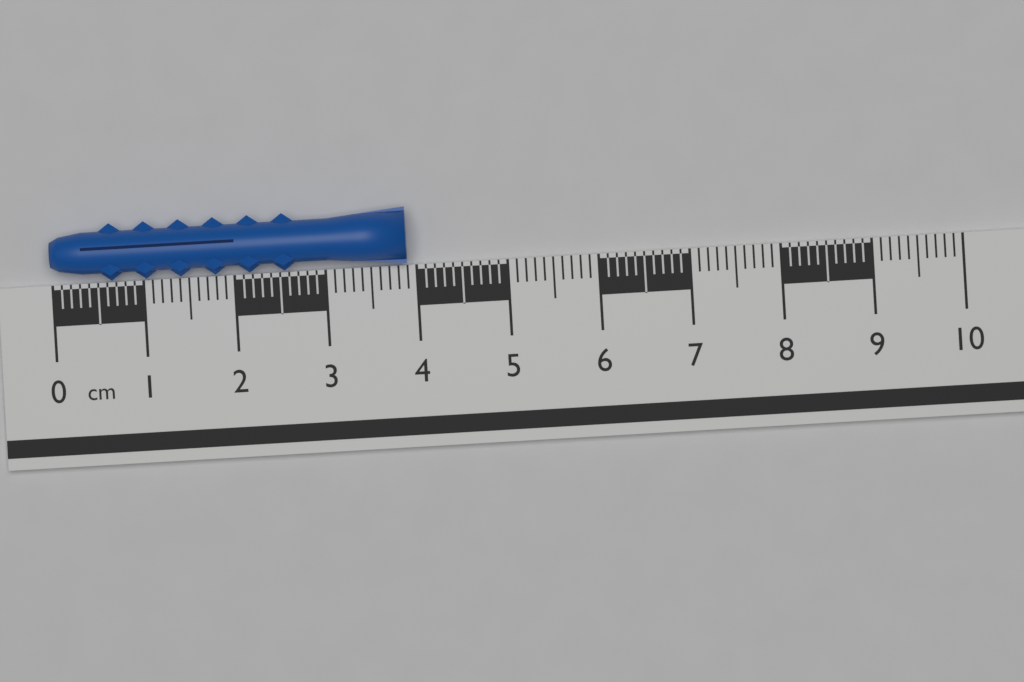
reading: 3.9 cm
